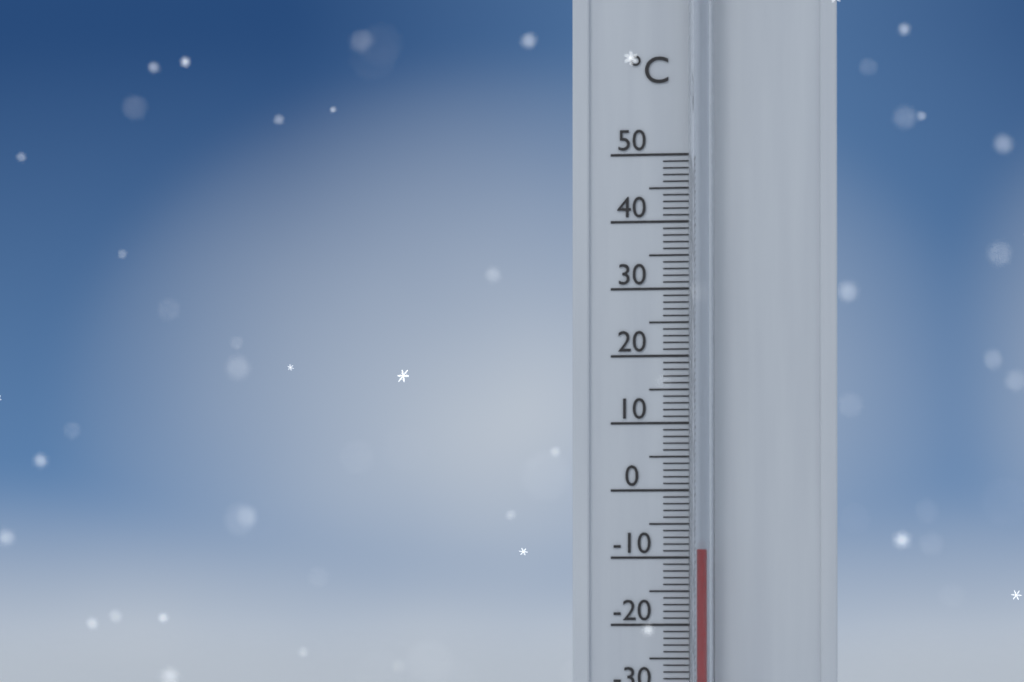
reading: -9 °C
